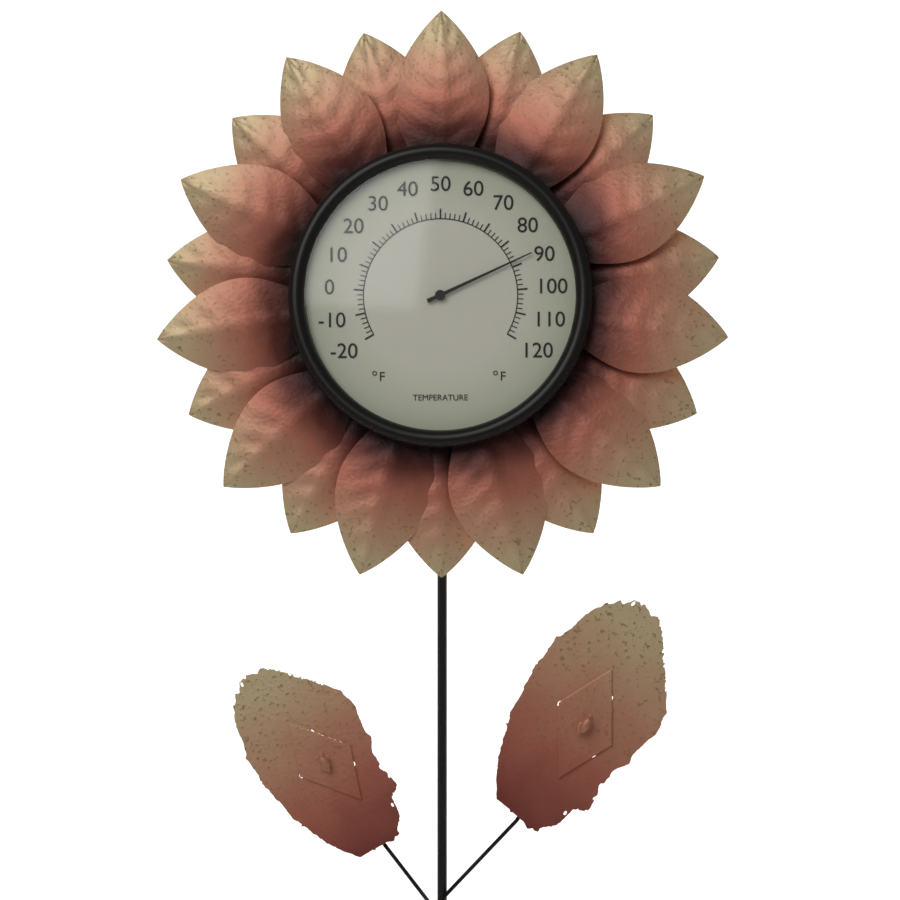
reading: 88 °F
